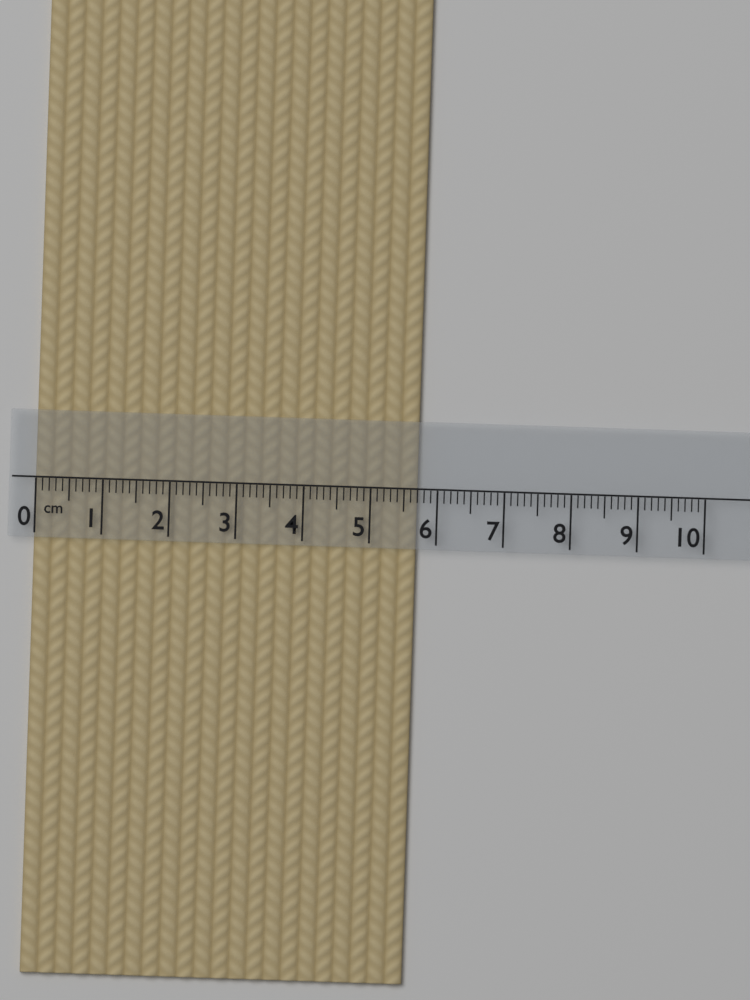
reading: 5.7 cm
